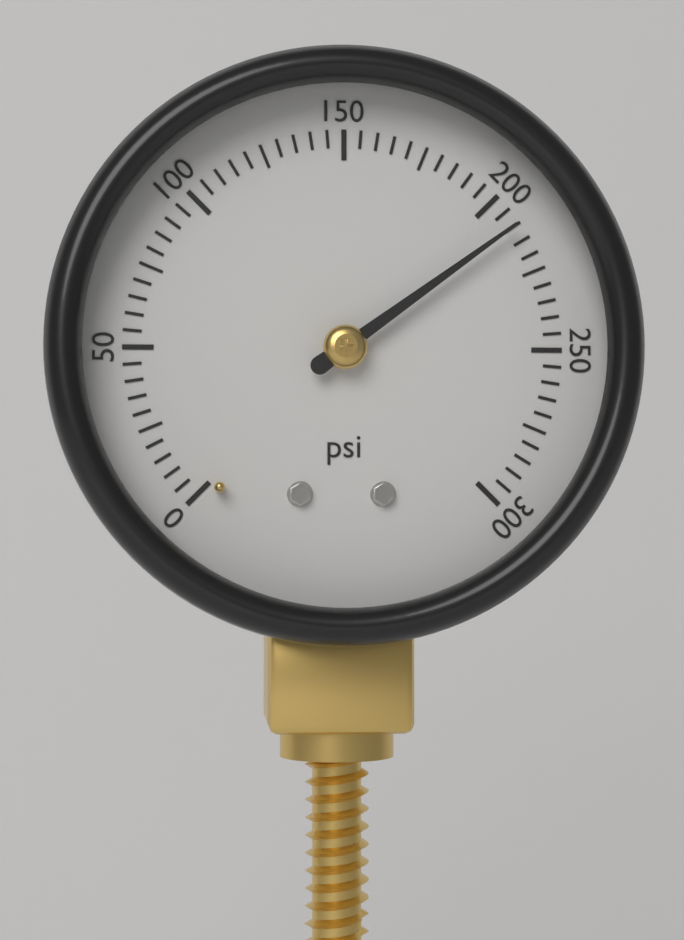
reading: 210 psi
